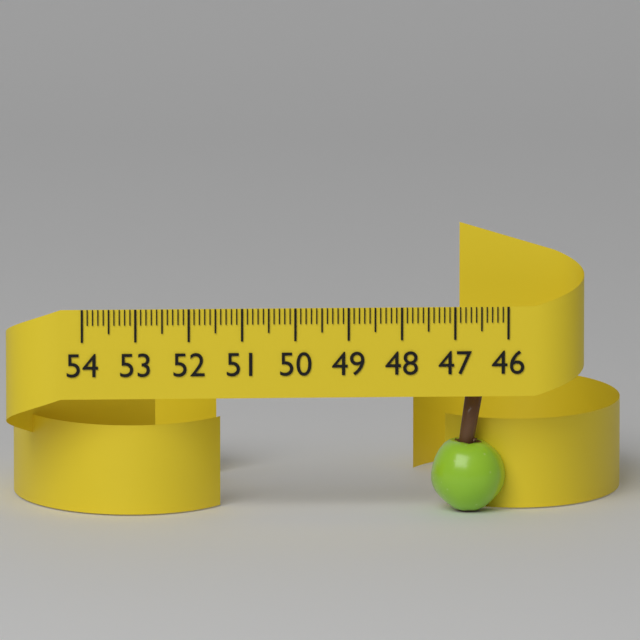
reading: 47.4 (no unit)
